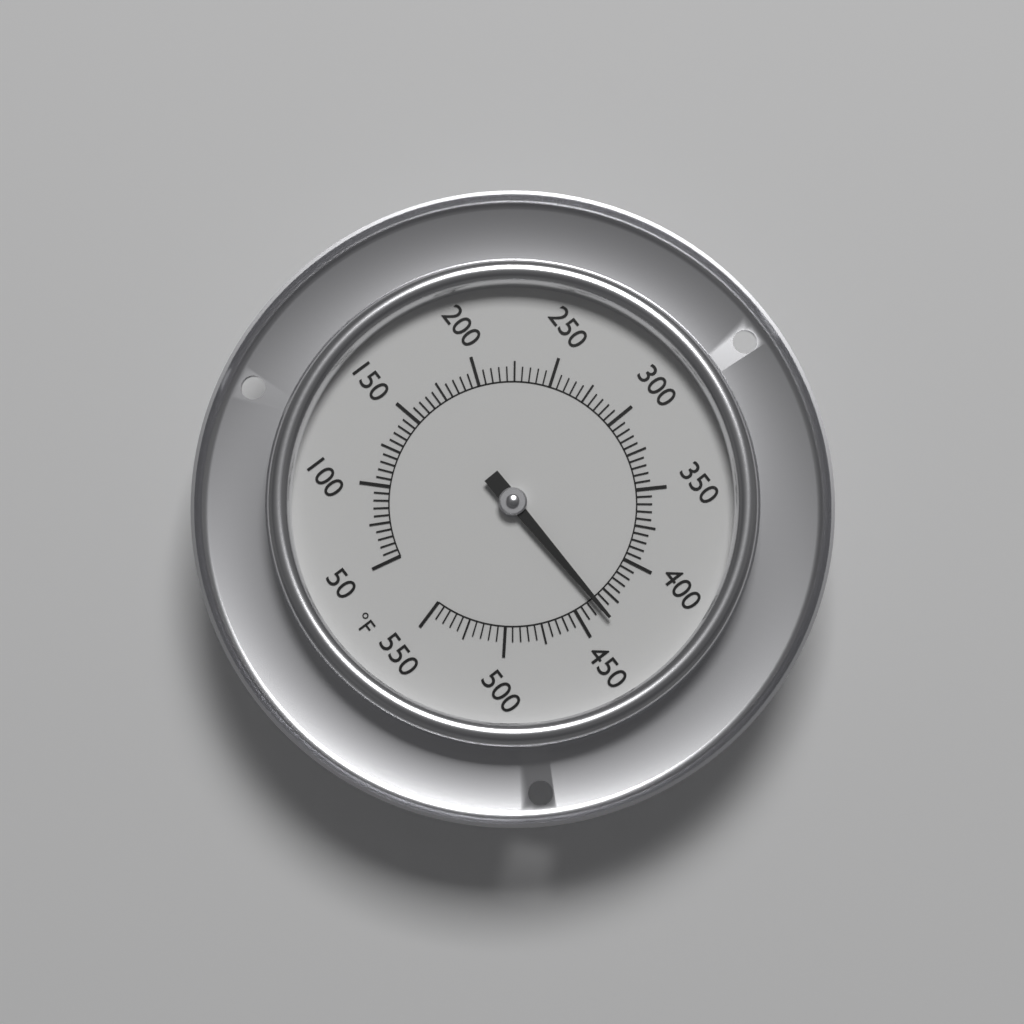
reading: 435 °F
